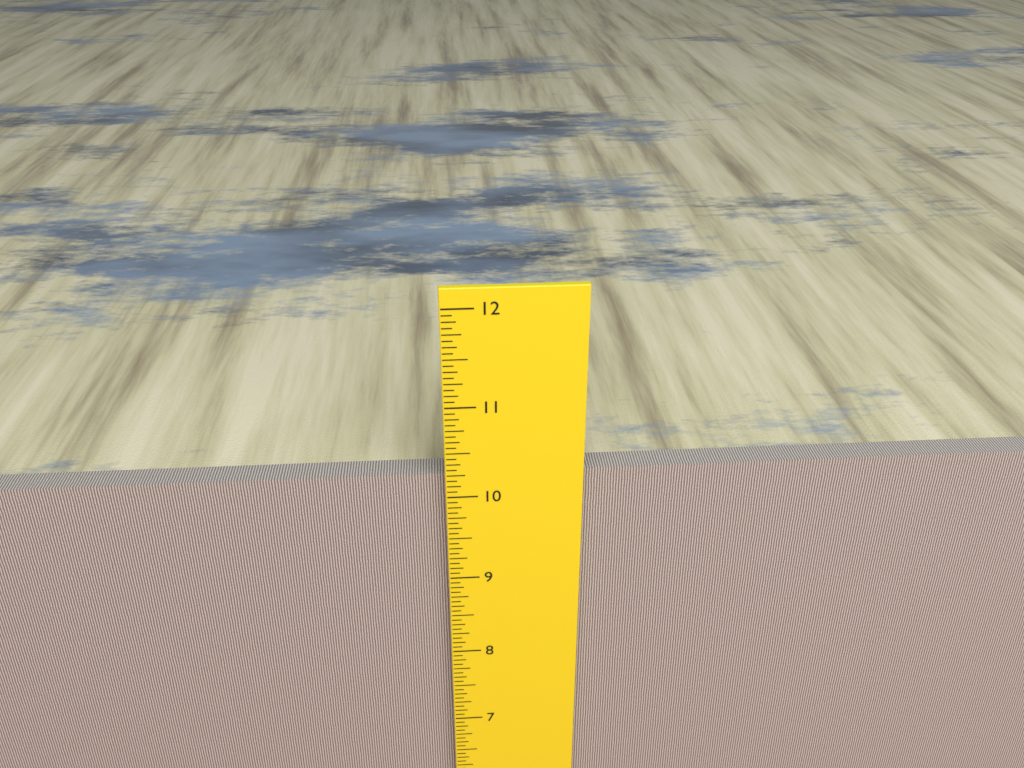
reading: 10.1875 inch
